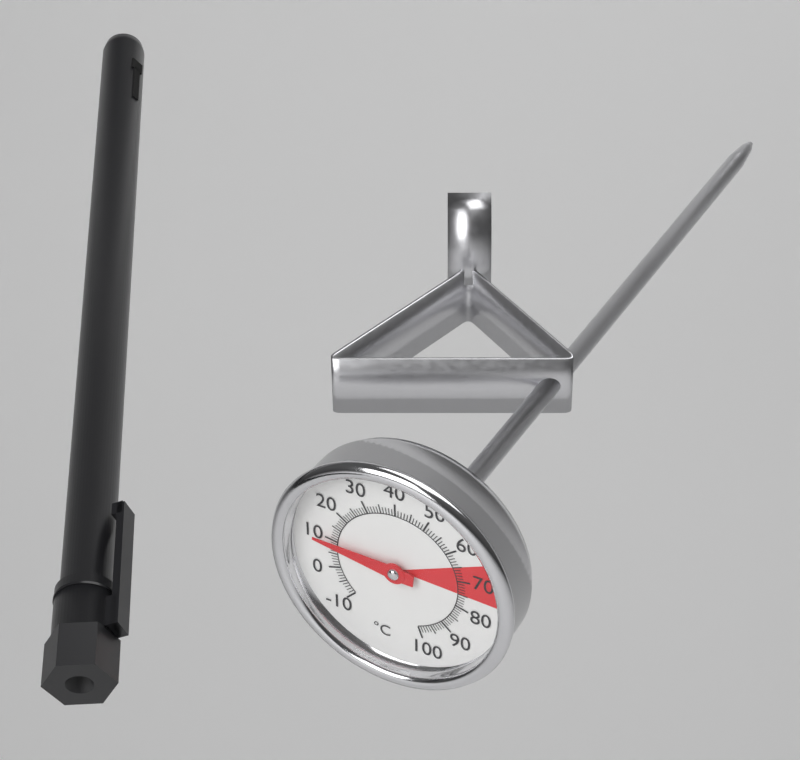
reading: 9 °C
